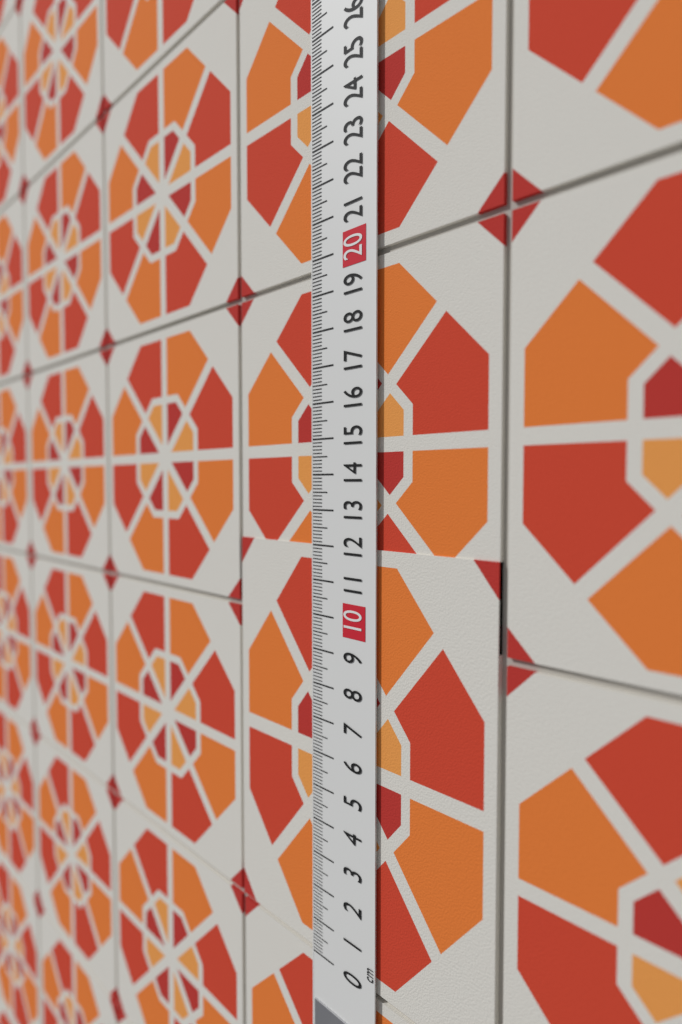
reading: 12.0 cm
